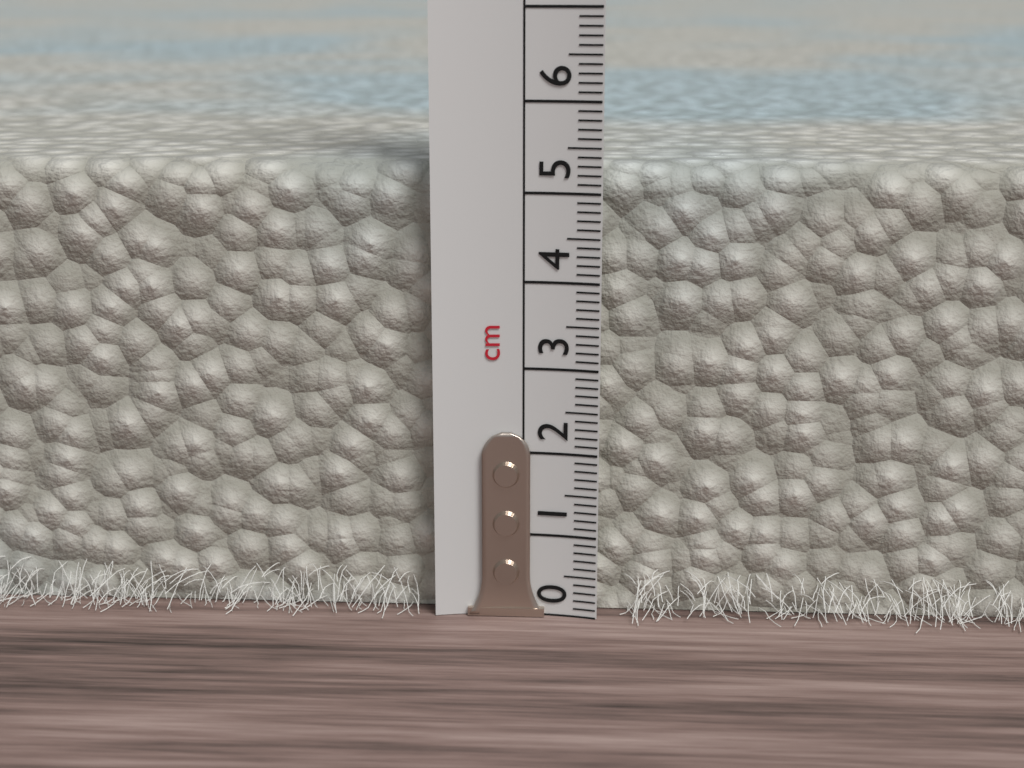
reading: 5.3 cm
